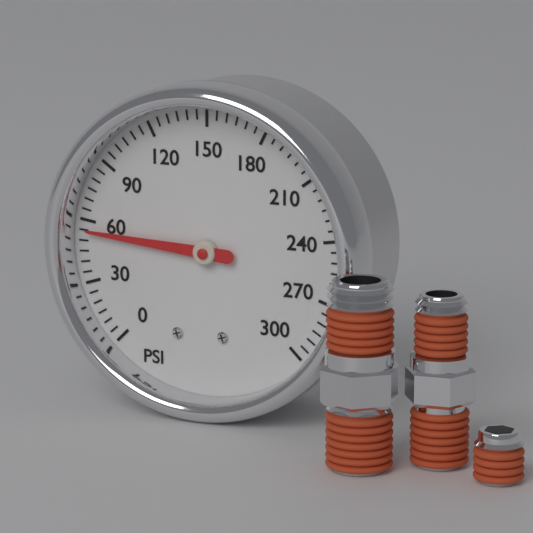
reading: 55 psi
